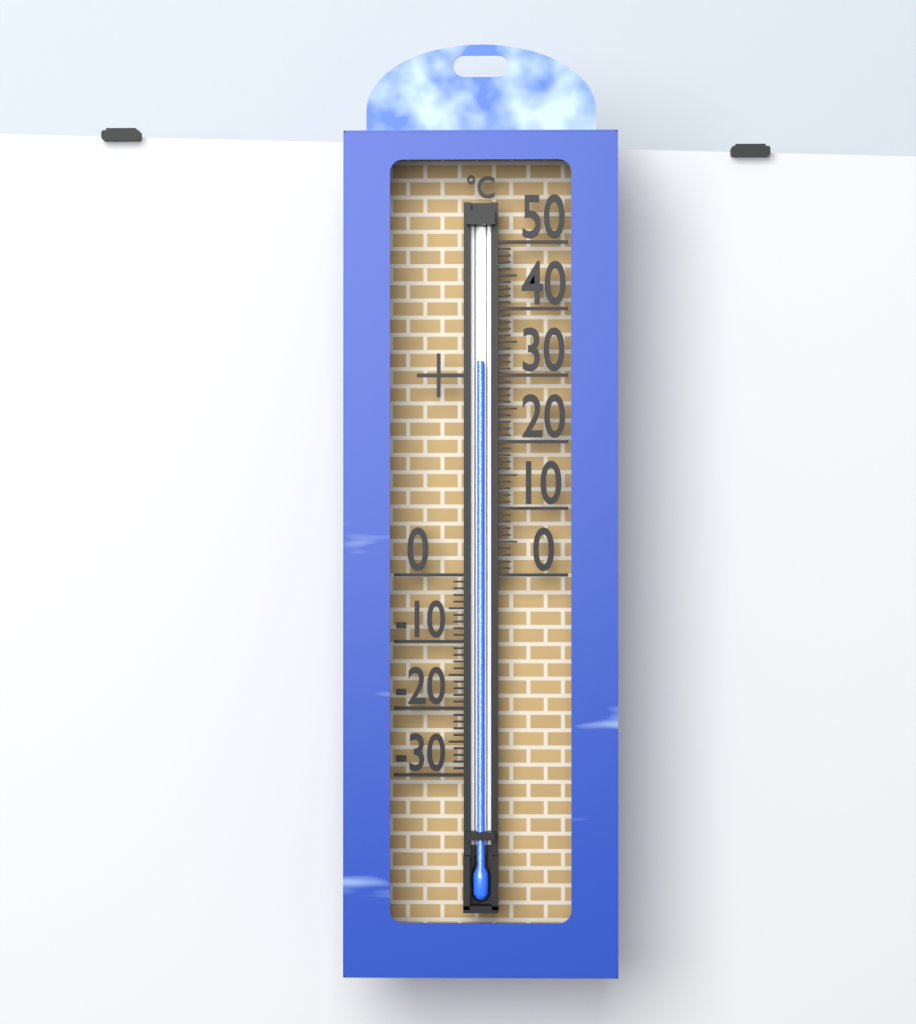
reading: 32 °C
